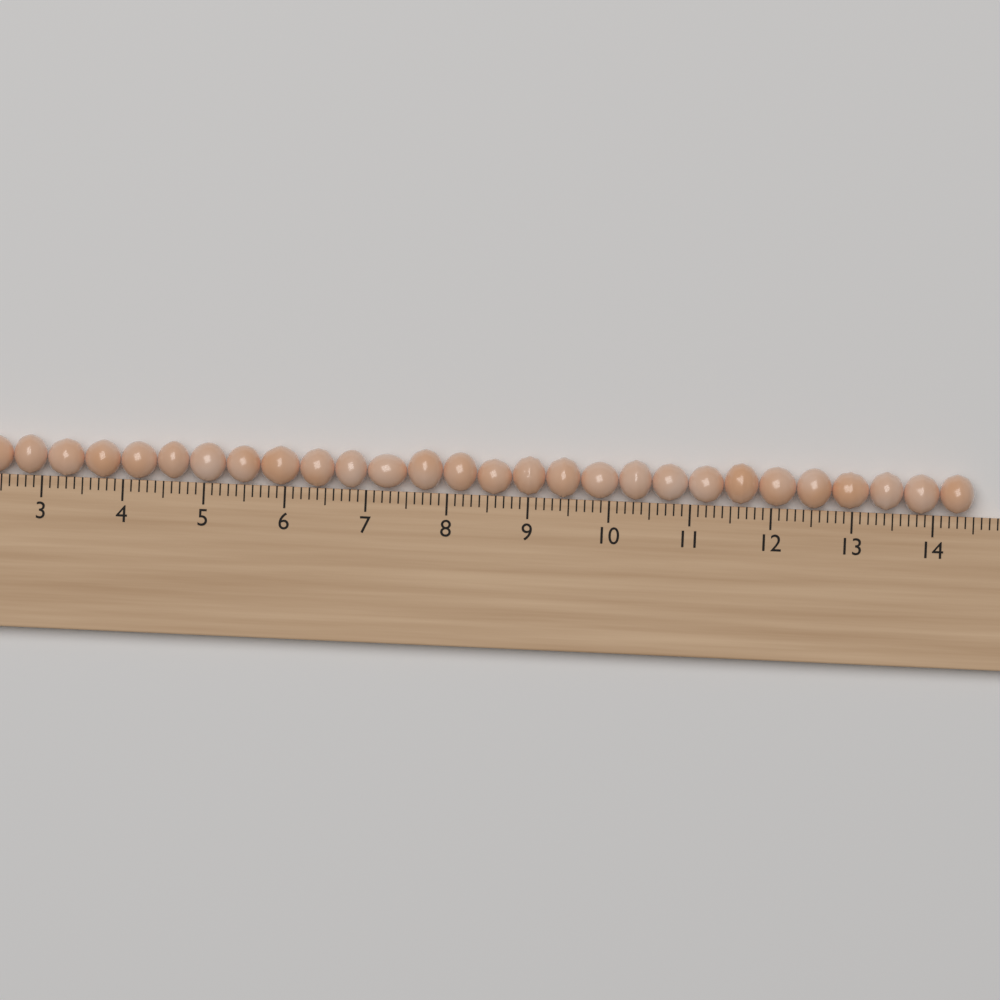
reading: 14.5 cm
